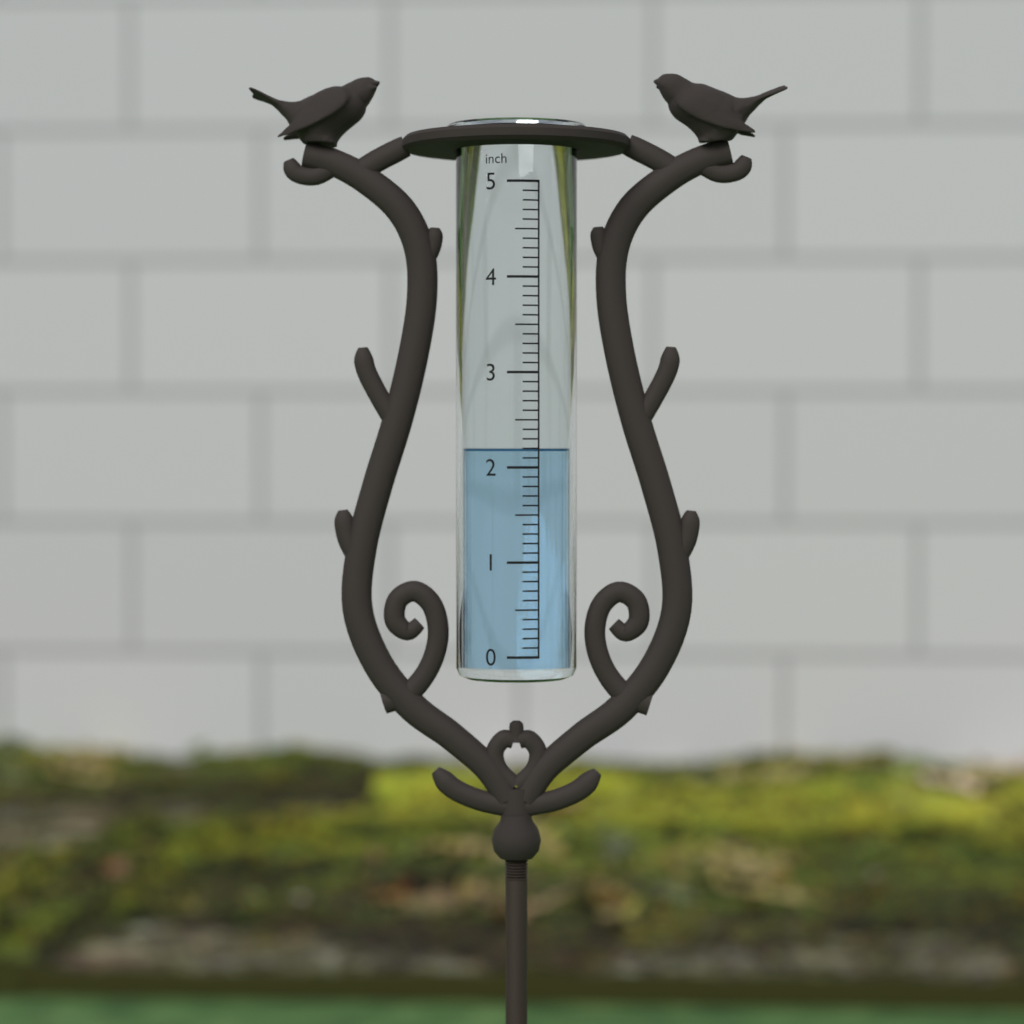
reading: 2.2 inch
